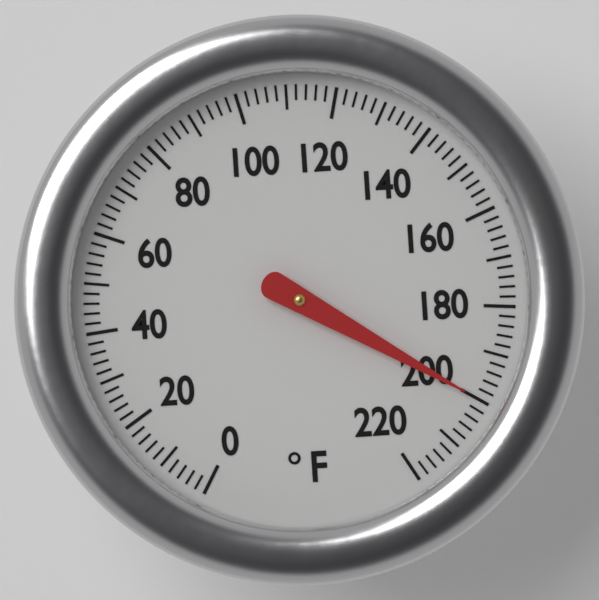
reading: 200 °F
